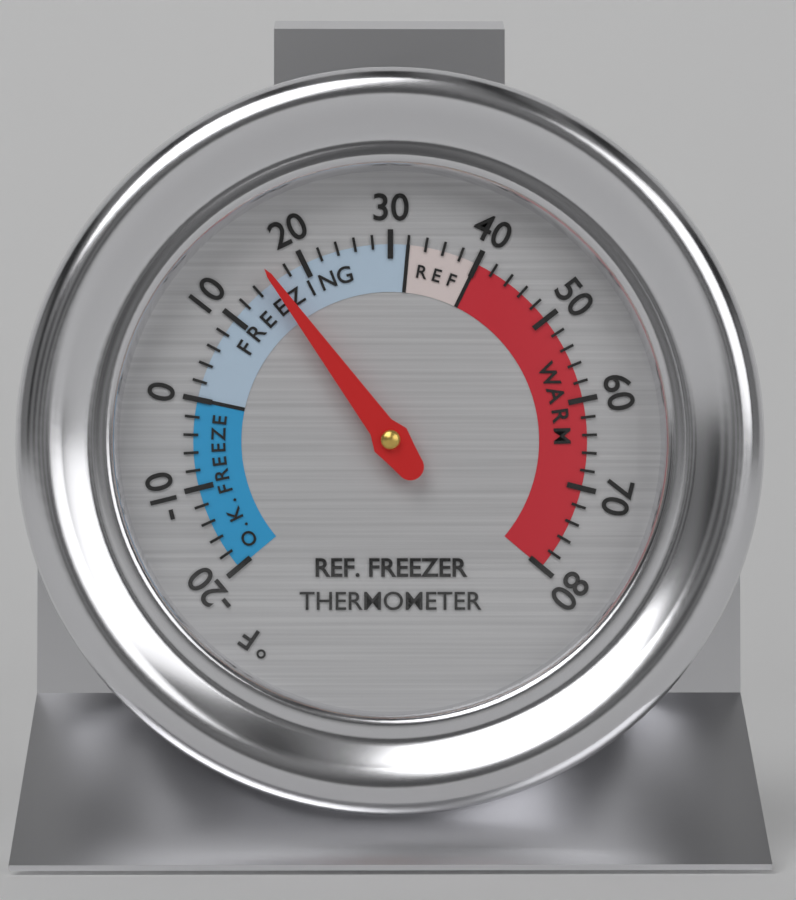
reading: 16 °F
